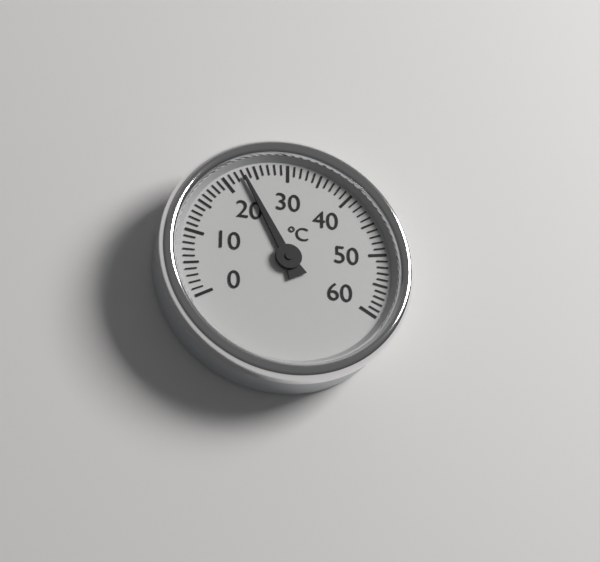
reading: 23 °C
